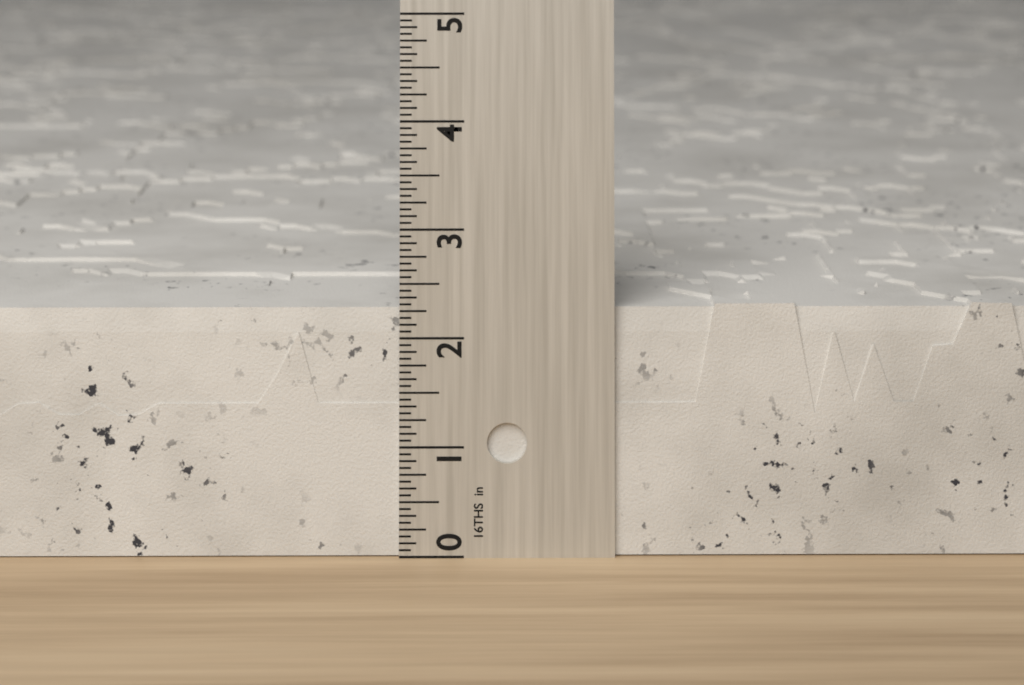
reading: 2.3125 in
